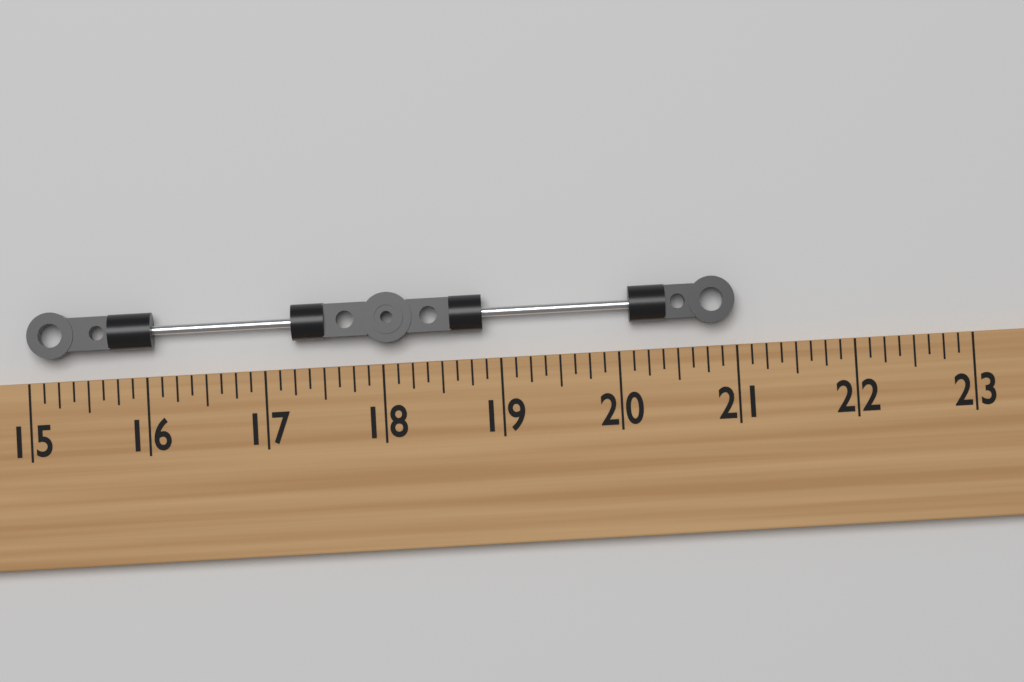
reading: 21.000 (no unit)
